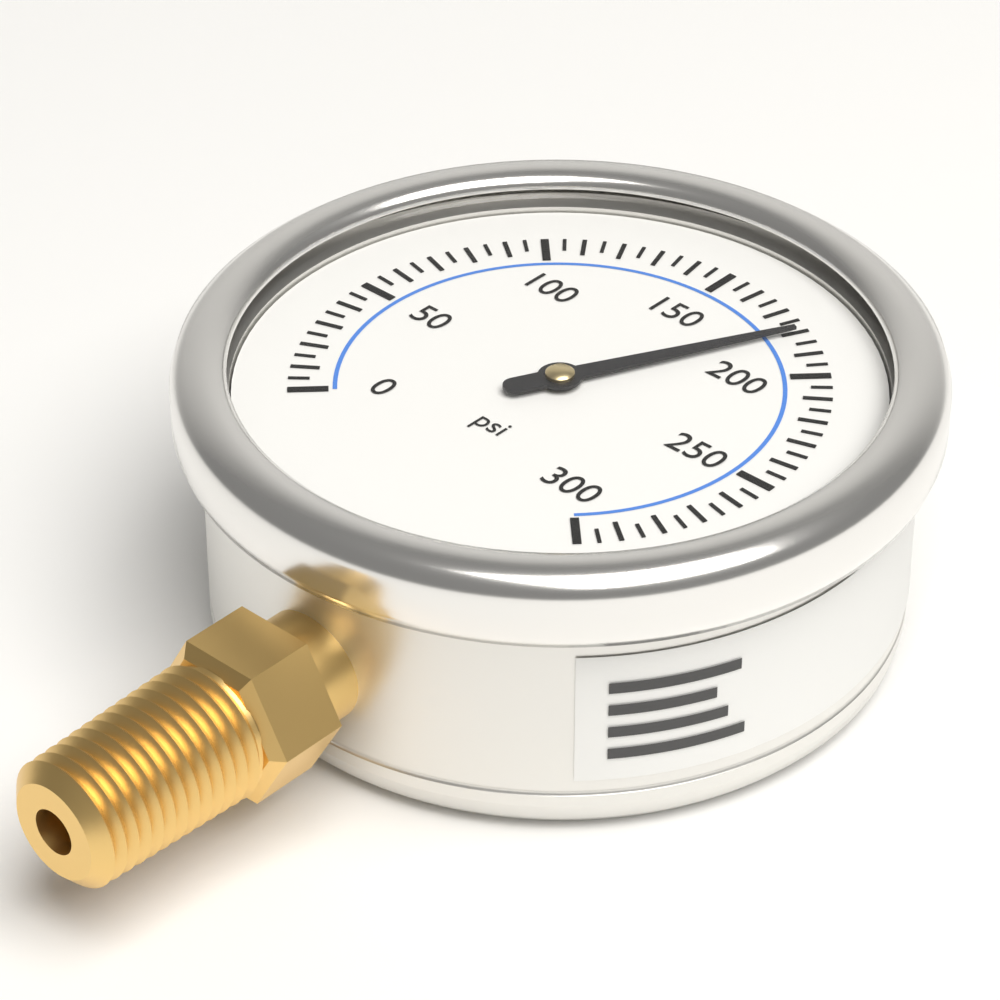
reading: 180 psi
